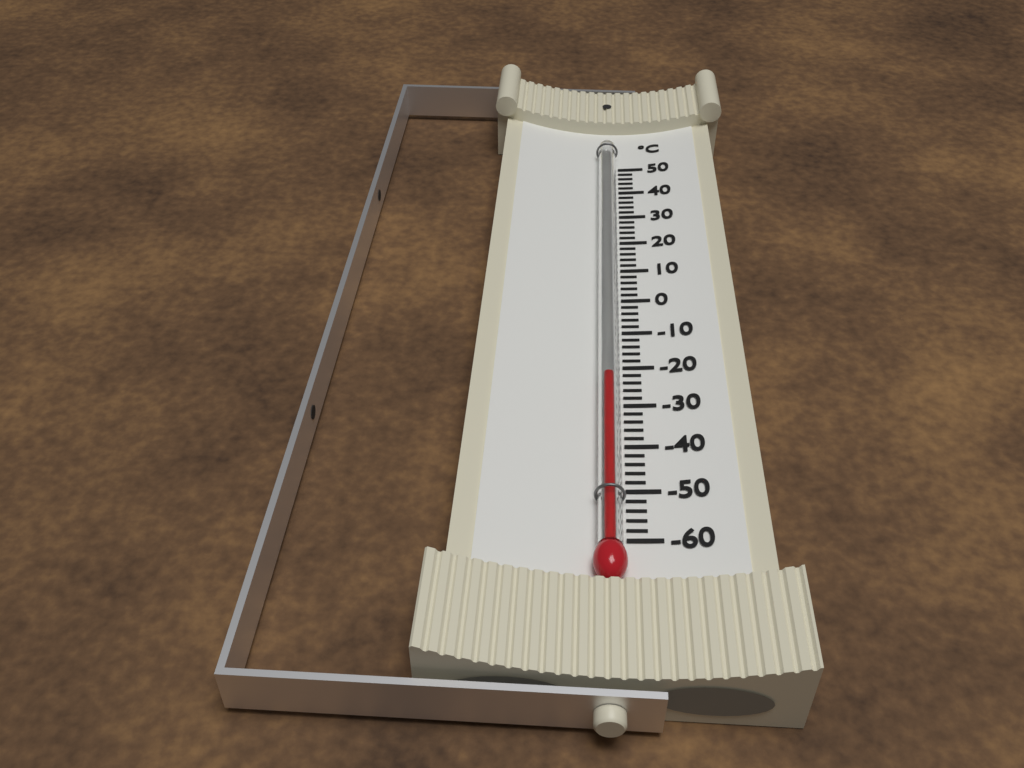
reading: -24 °C
